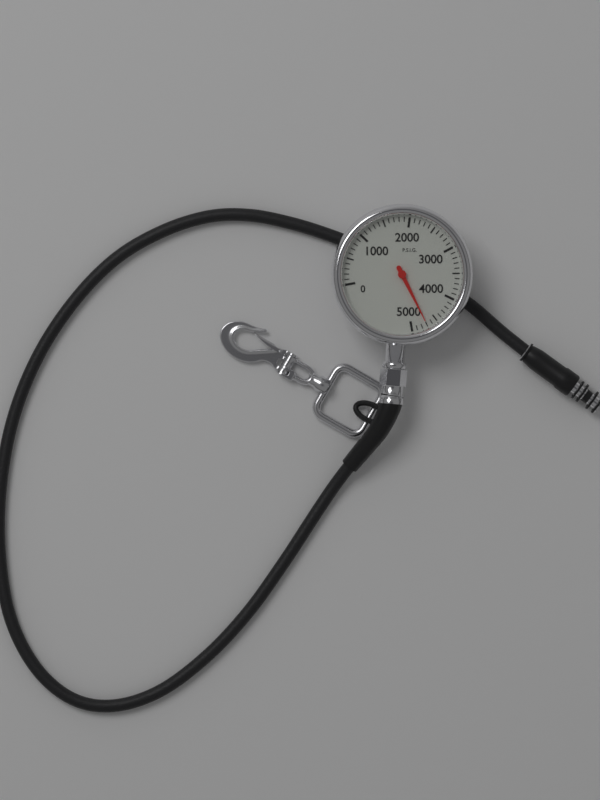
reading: 4700 psi
